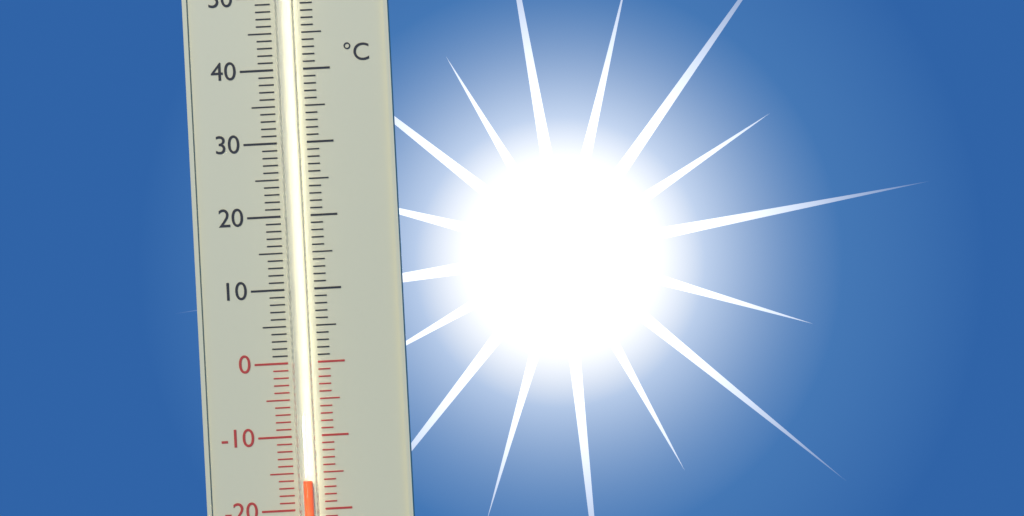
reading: -16 °C
